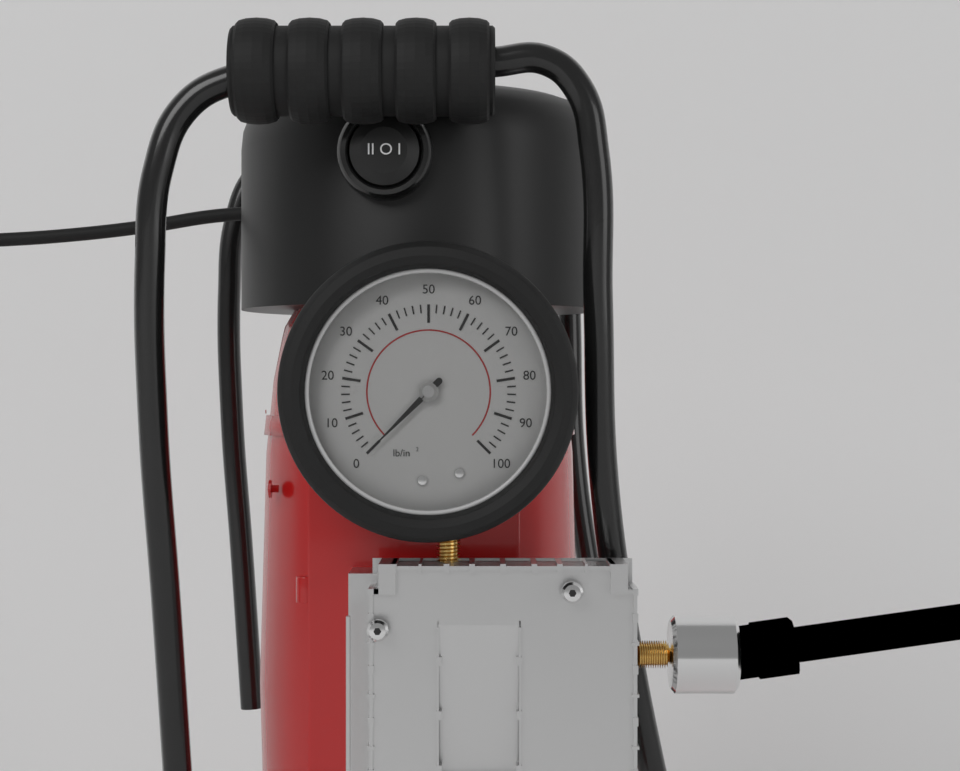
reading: 0 psi
